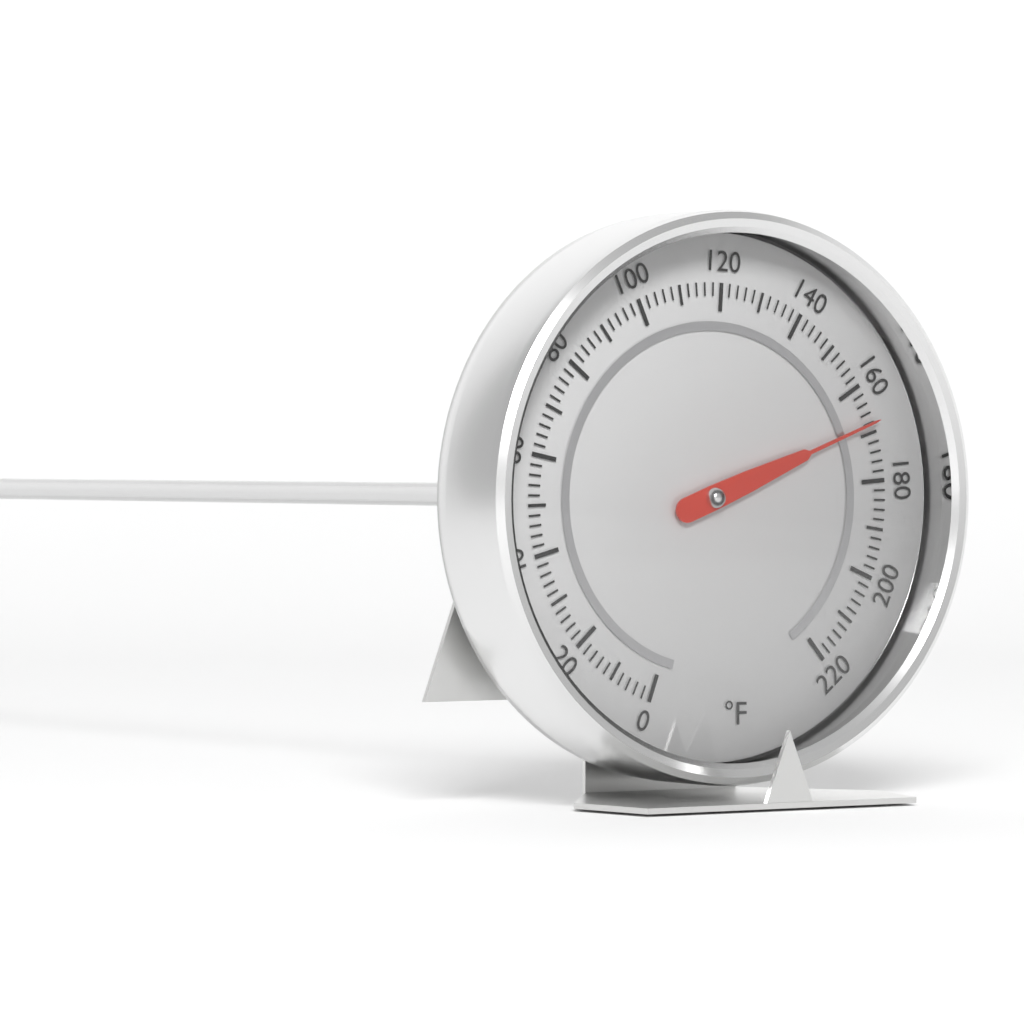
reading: 168 °F
